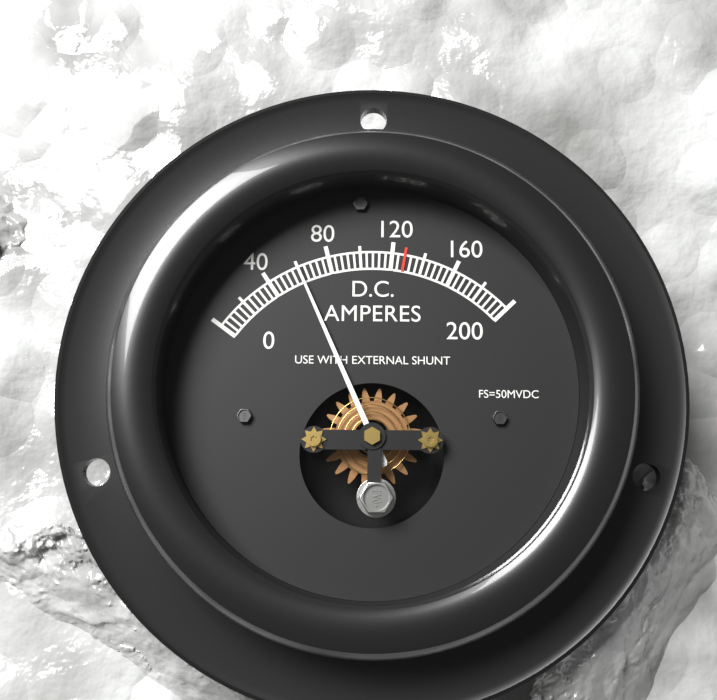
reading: 60 A
